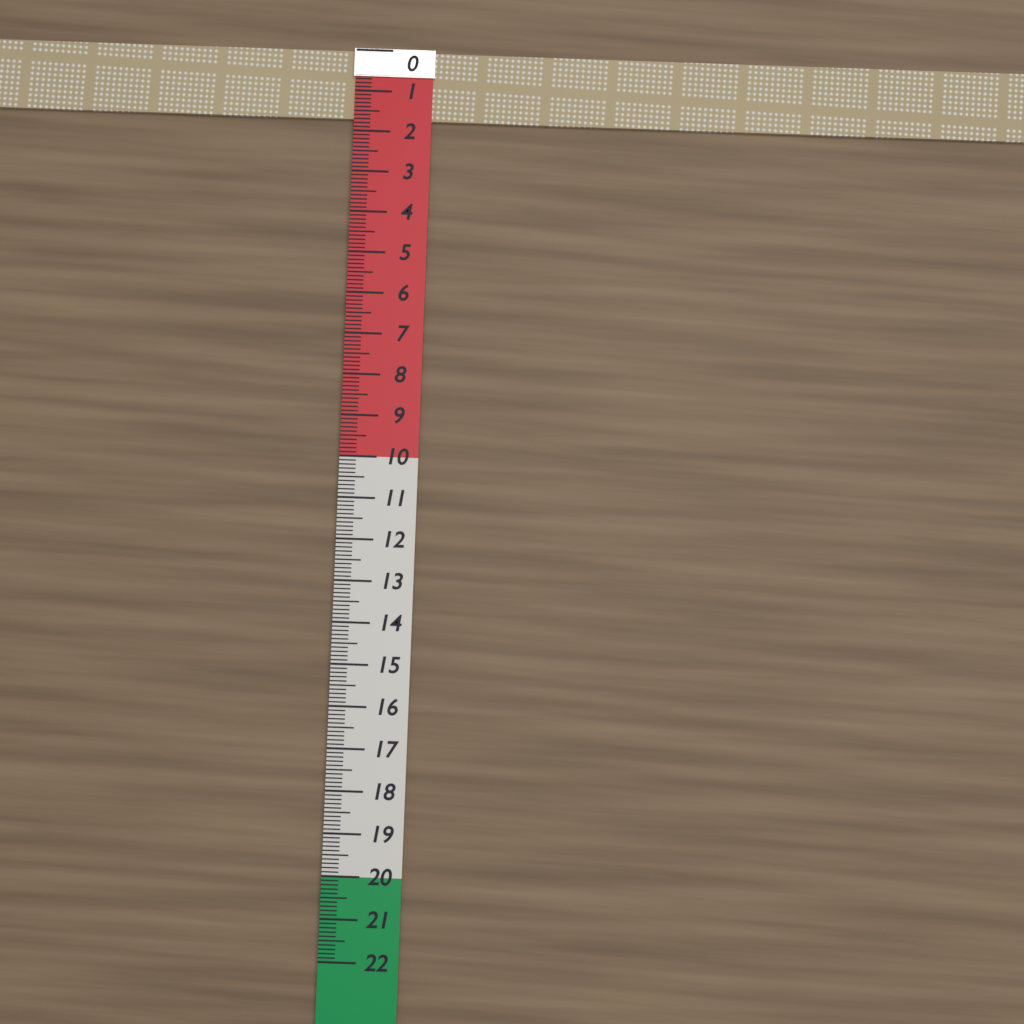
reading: 1.7 (no unit)
